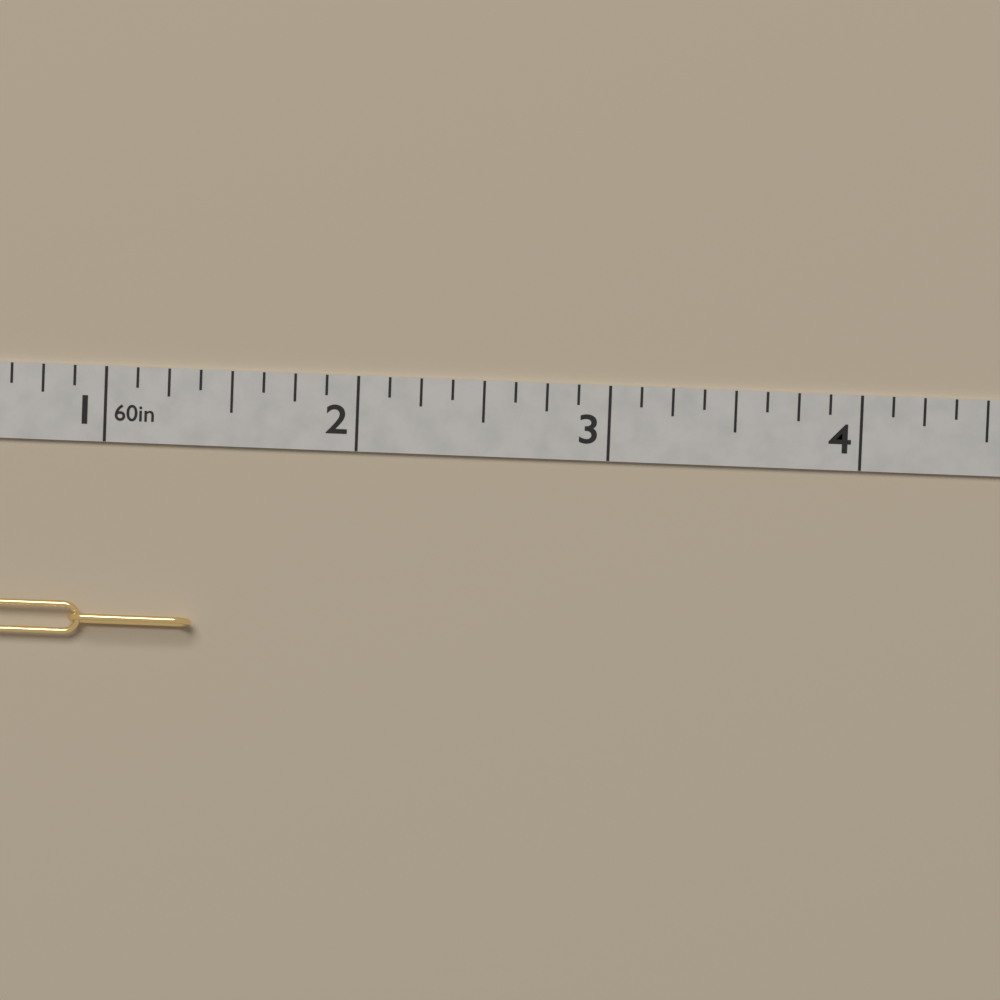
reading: 1.375 in
